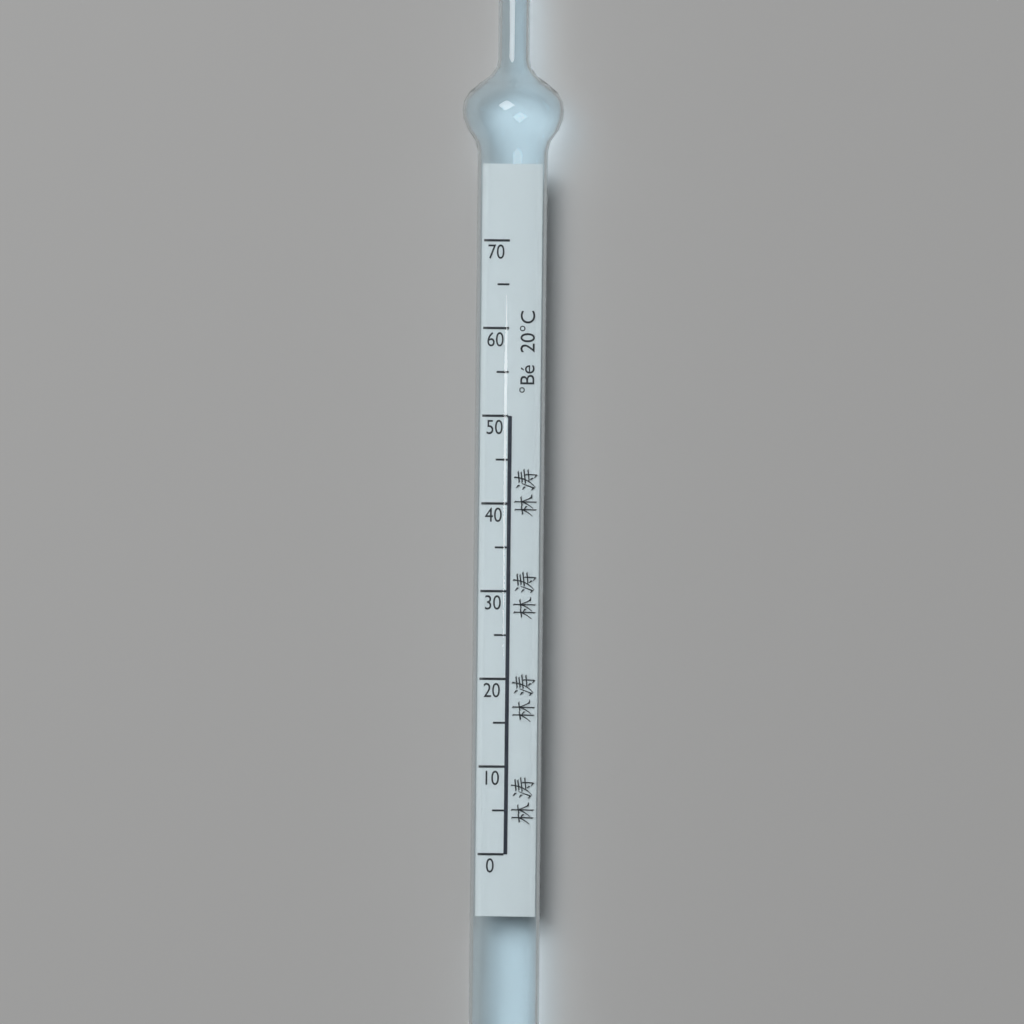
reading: 50 °Bé
